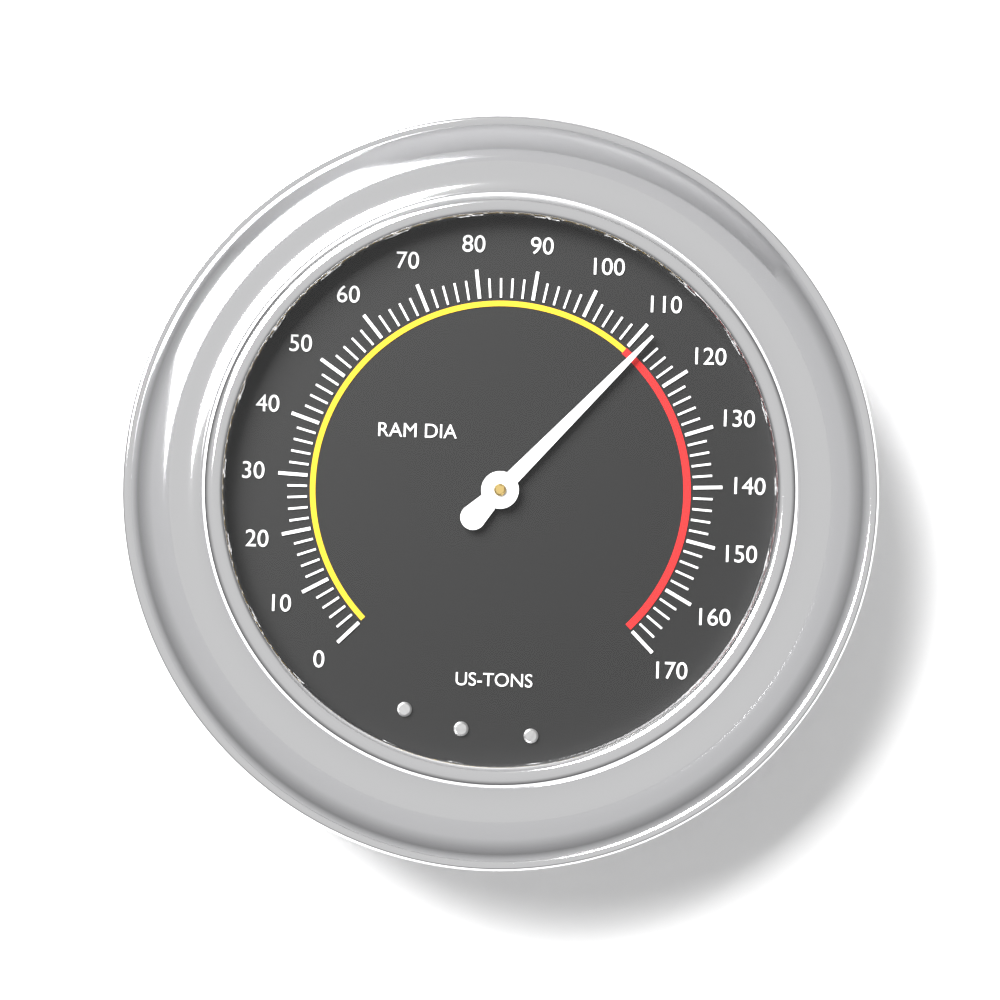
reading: 112 US-TONS
